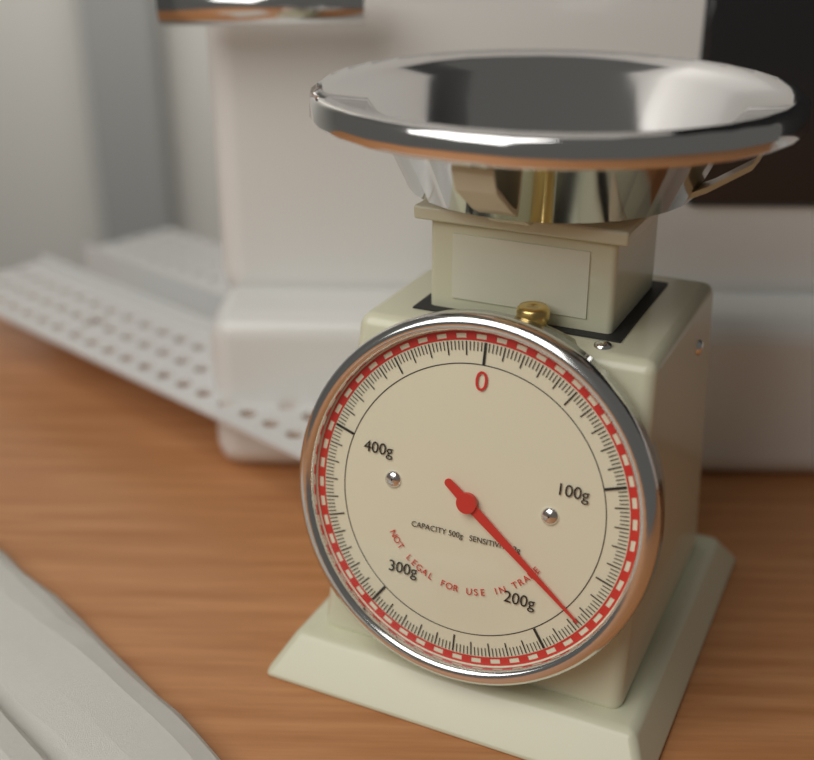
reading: 176 g
